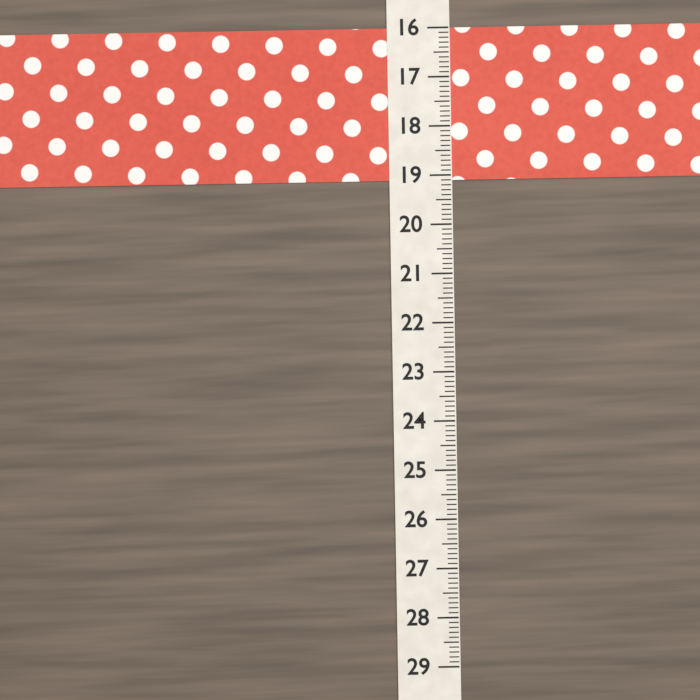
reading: 19.1 (no unit)
